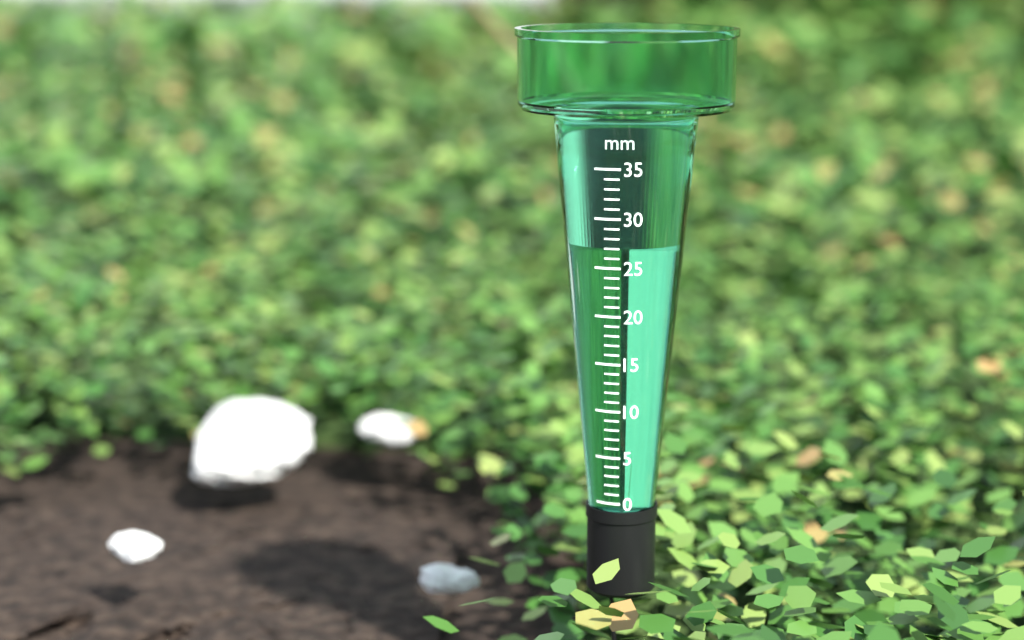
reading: 27 mm
